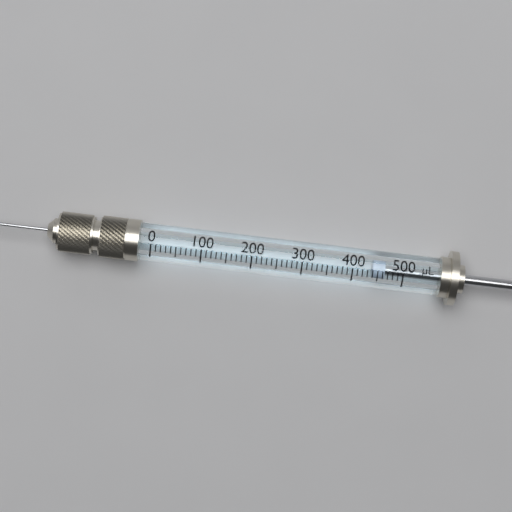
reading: 440 µL
